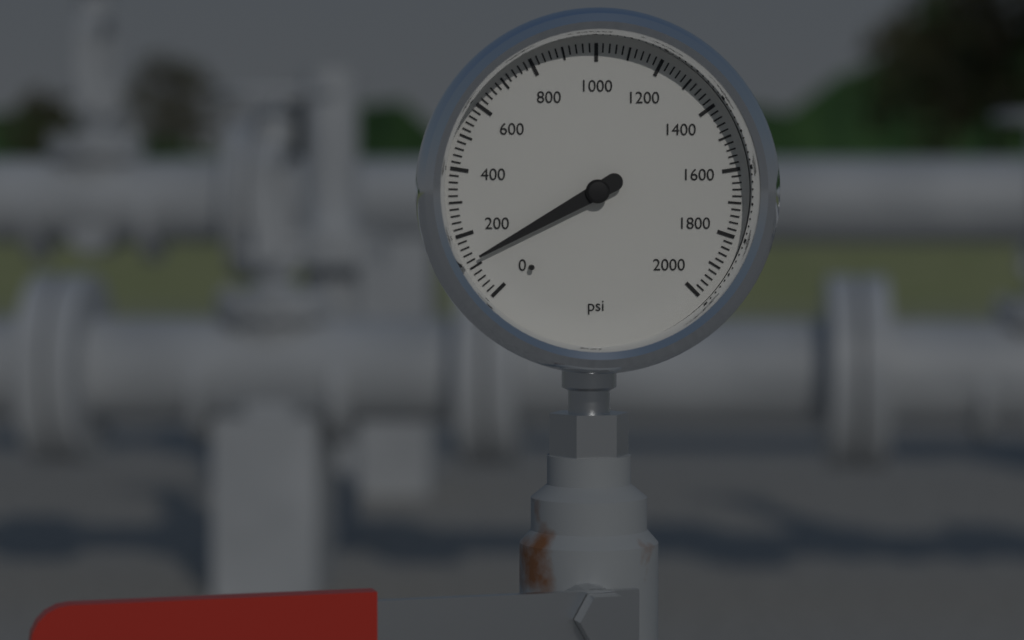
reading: 120 psi
